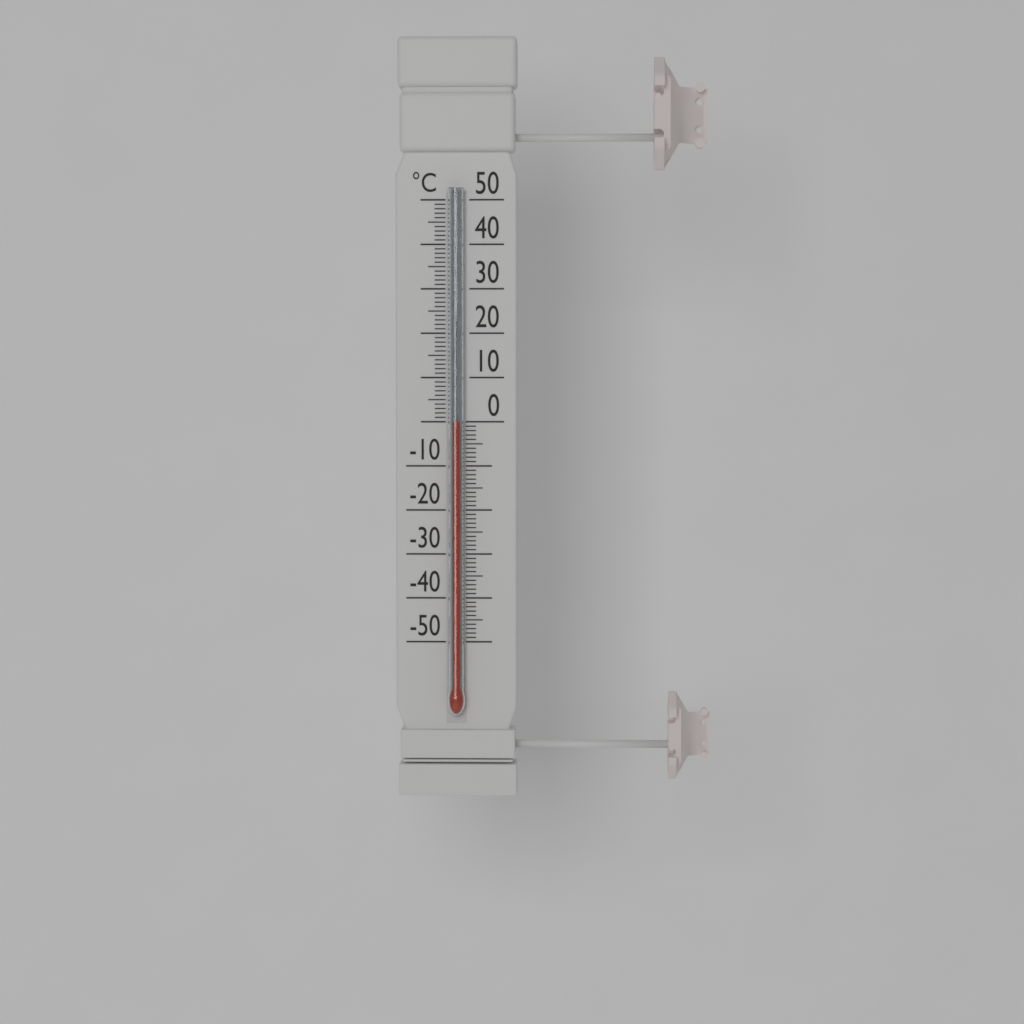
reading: 0 °C
